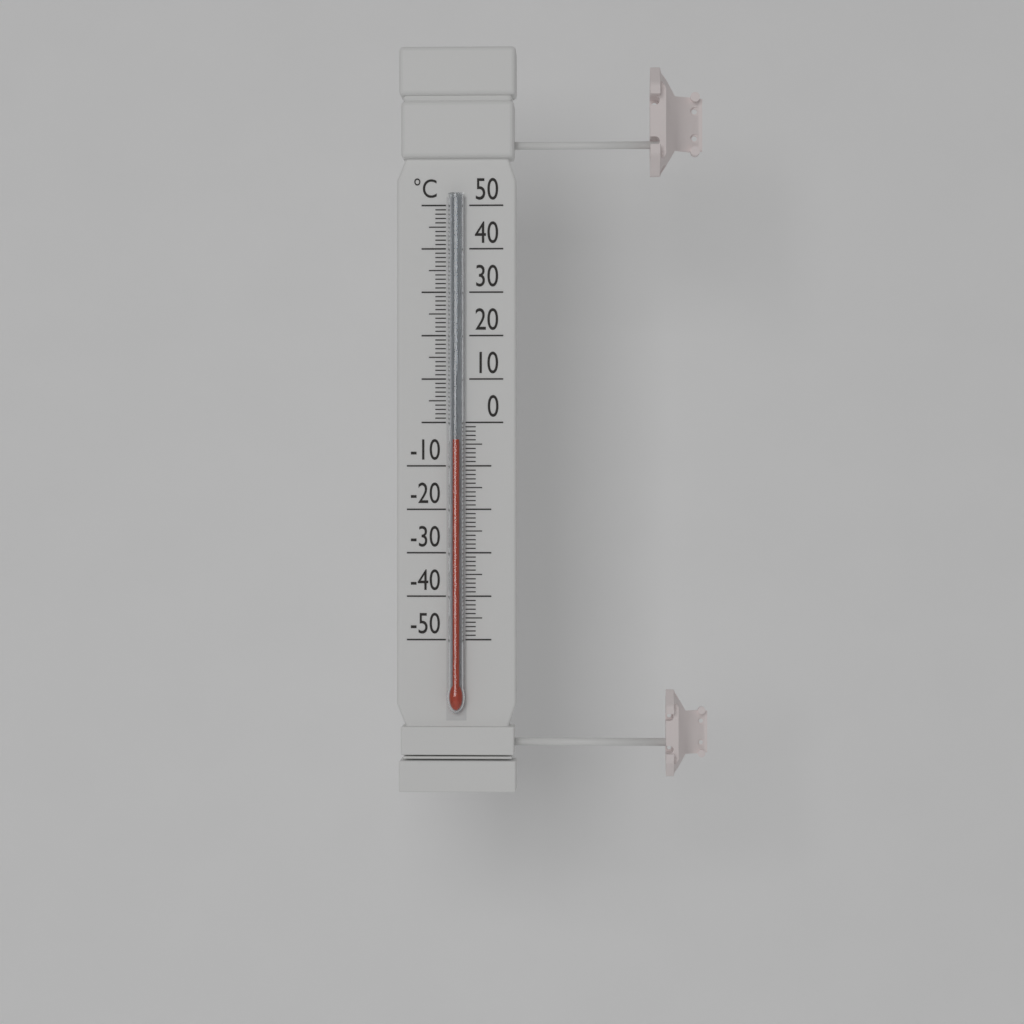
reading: -4 °C
